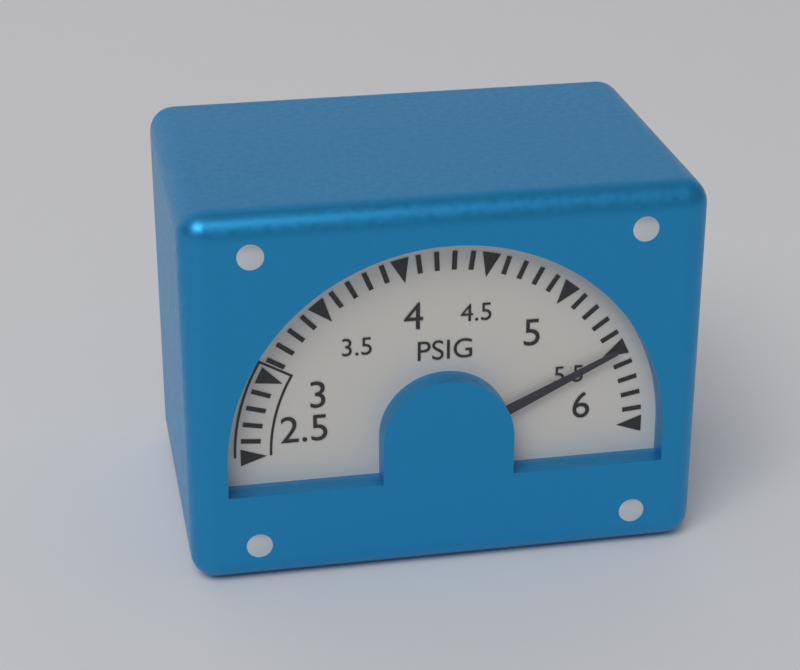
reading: 5.5 PSIG
